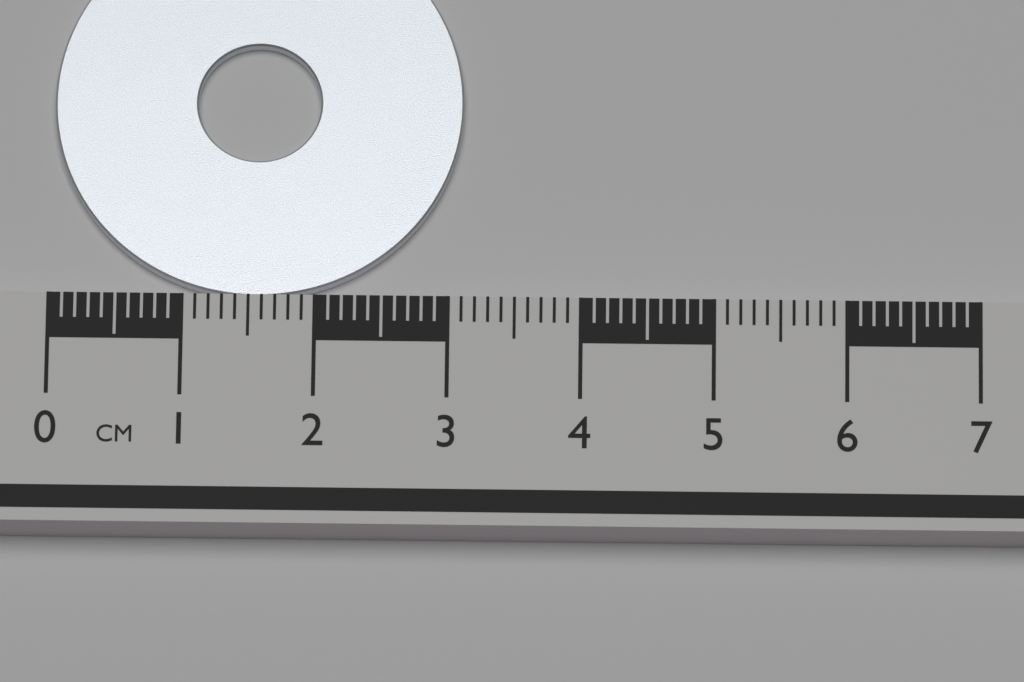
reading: 3.1 cm
